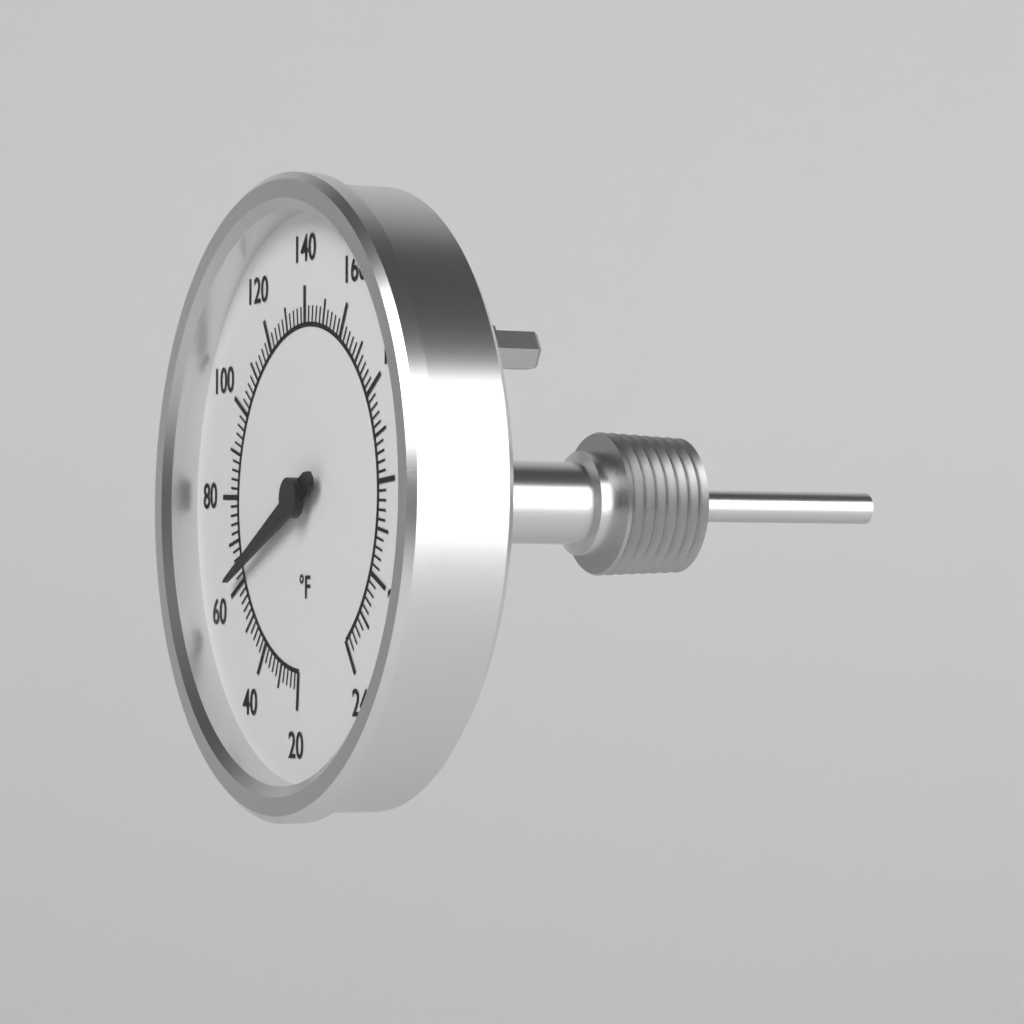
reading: 62 °F
